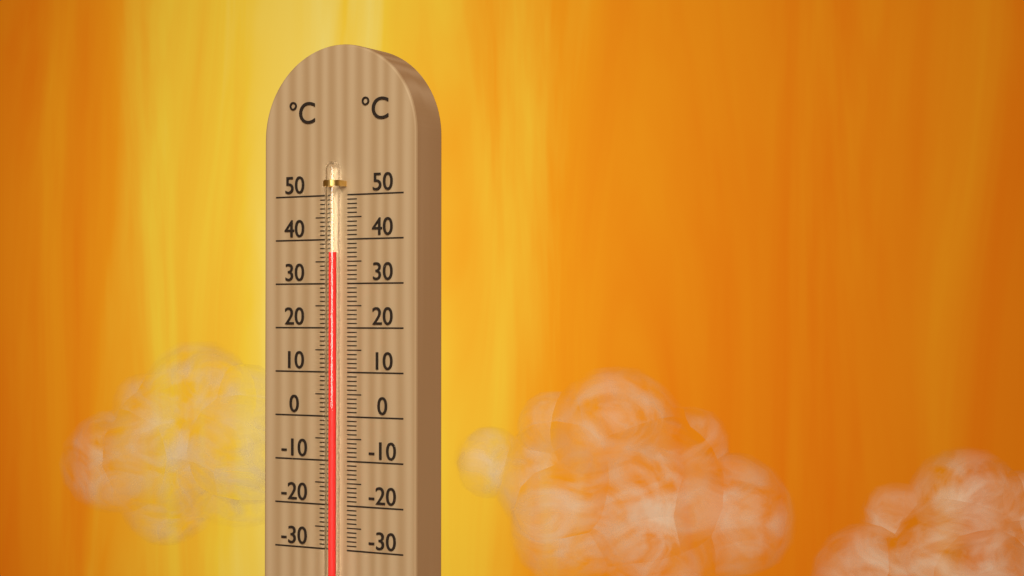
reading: 37 °C
